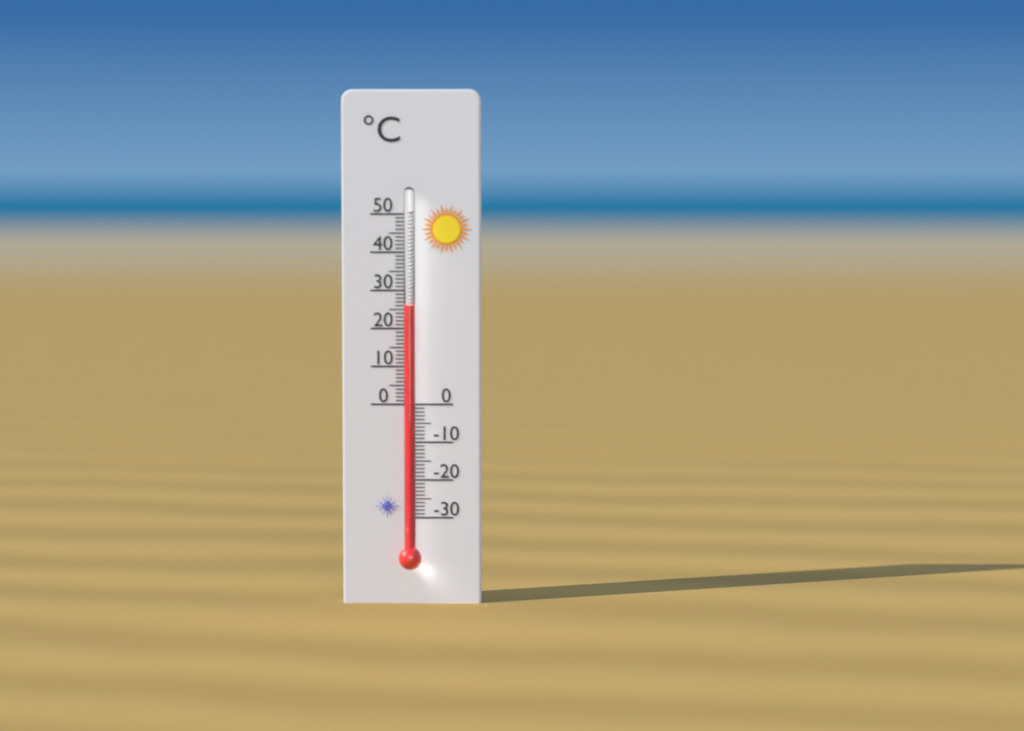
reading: 26 °C
